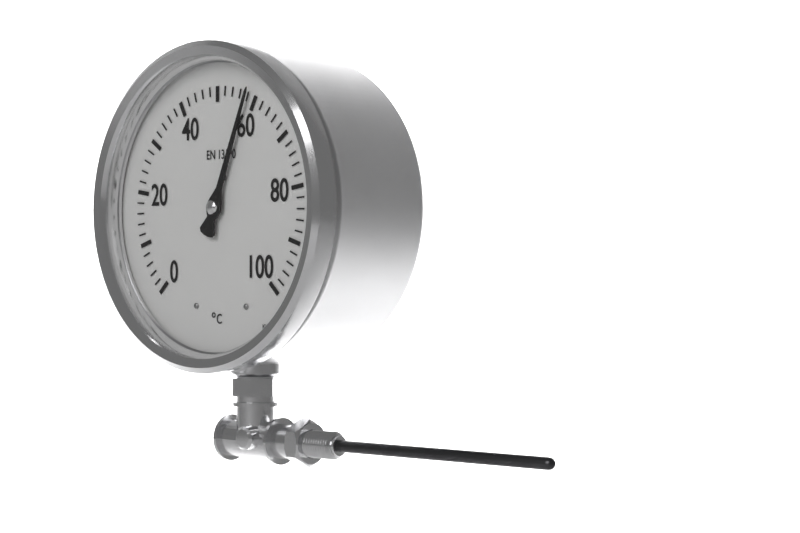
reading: 58 °C
